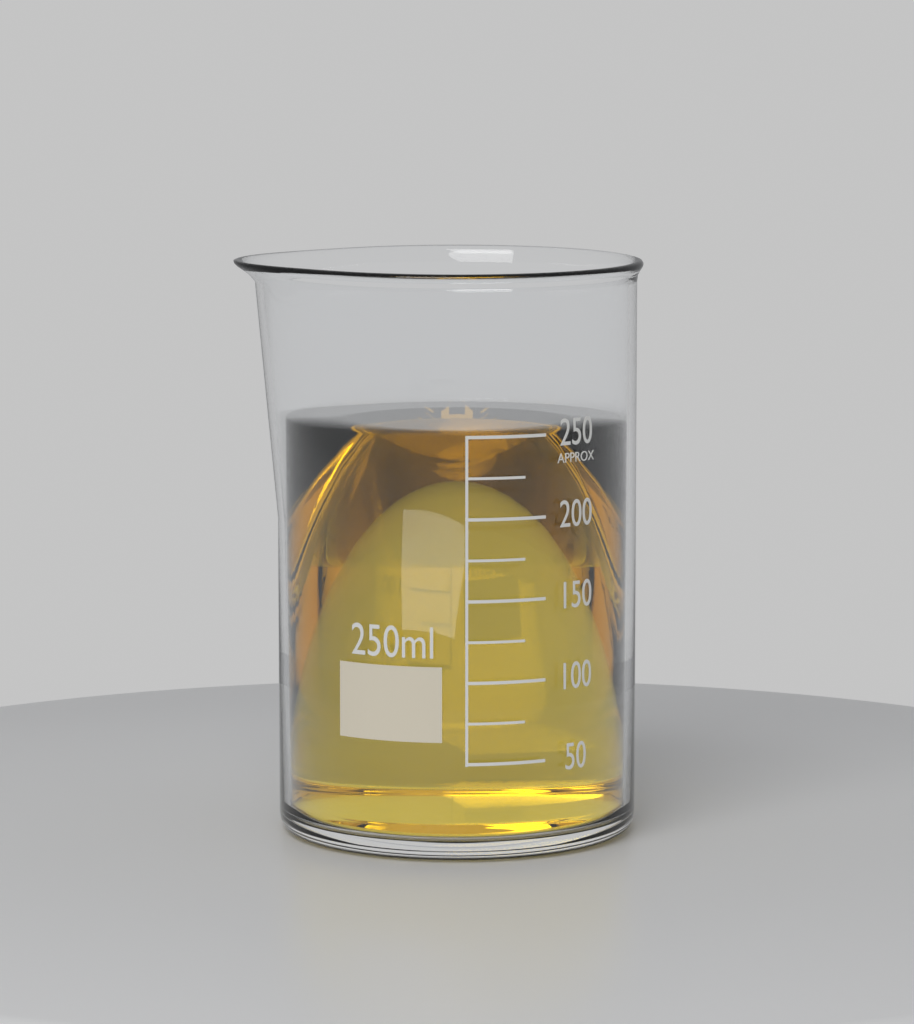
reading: 250 ml
